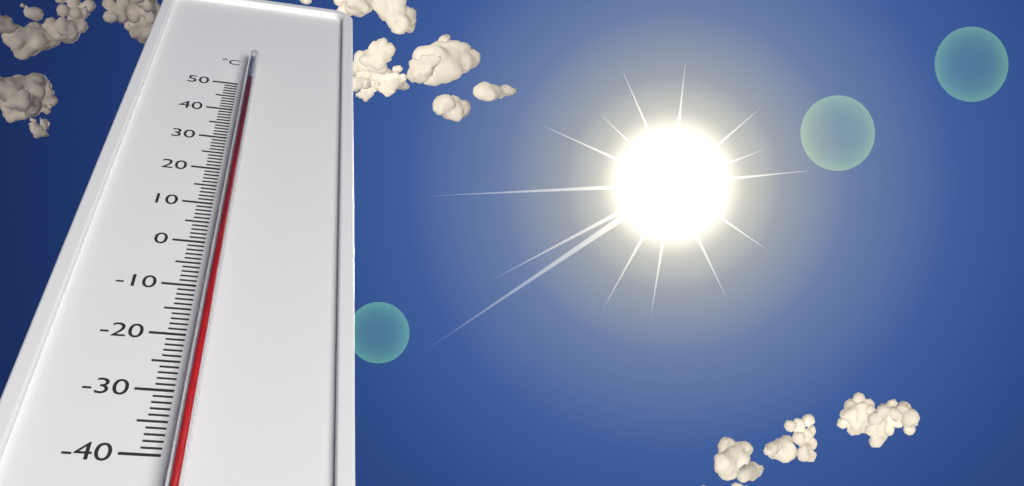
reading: 49 °C
